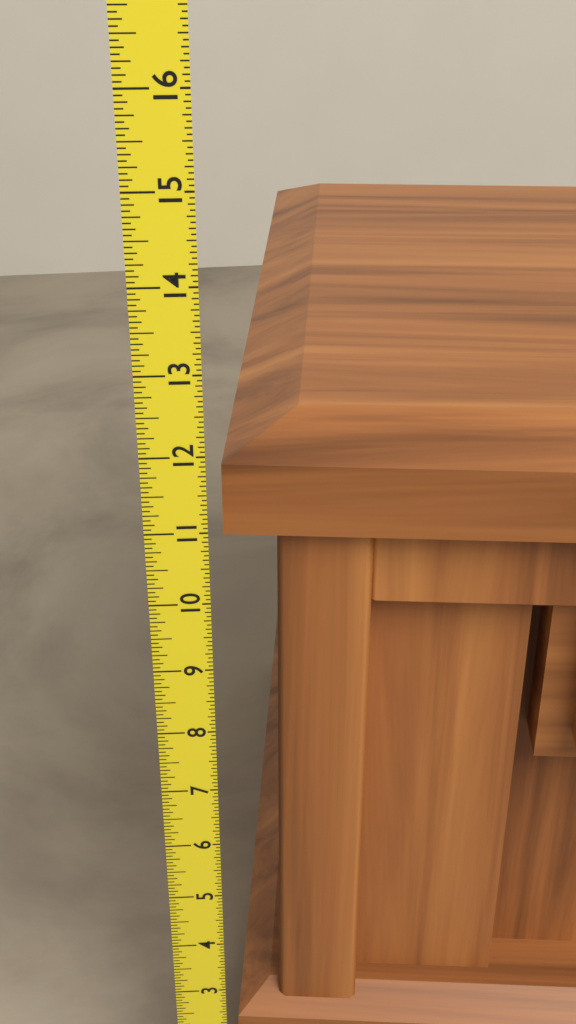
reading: 12.1250 (no unit)
